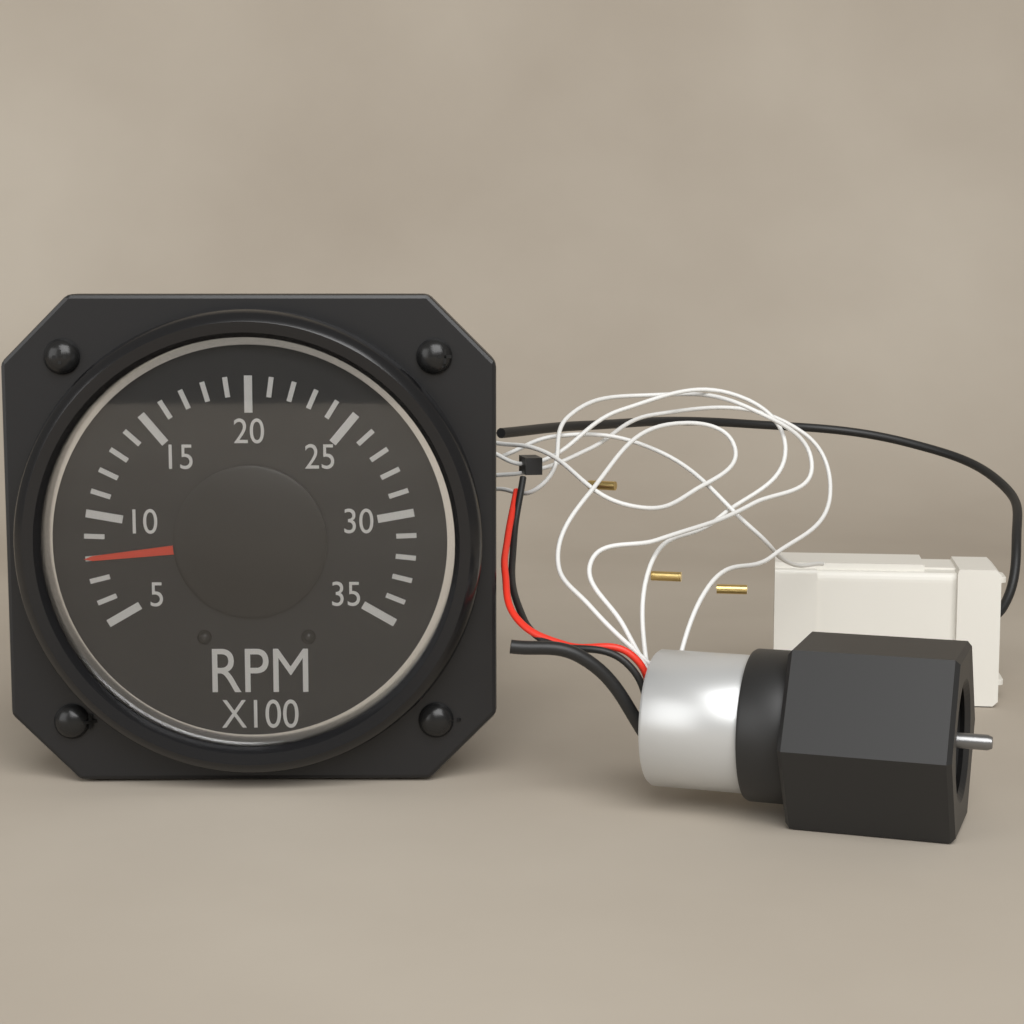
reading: 8 RPM x100
